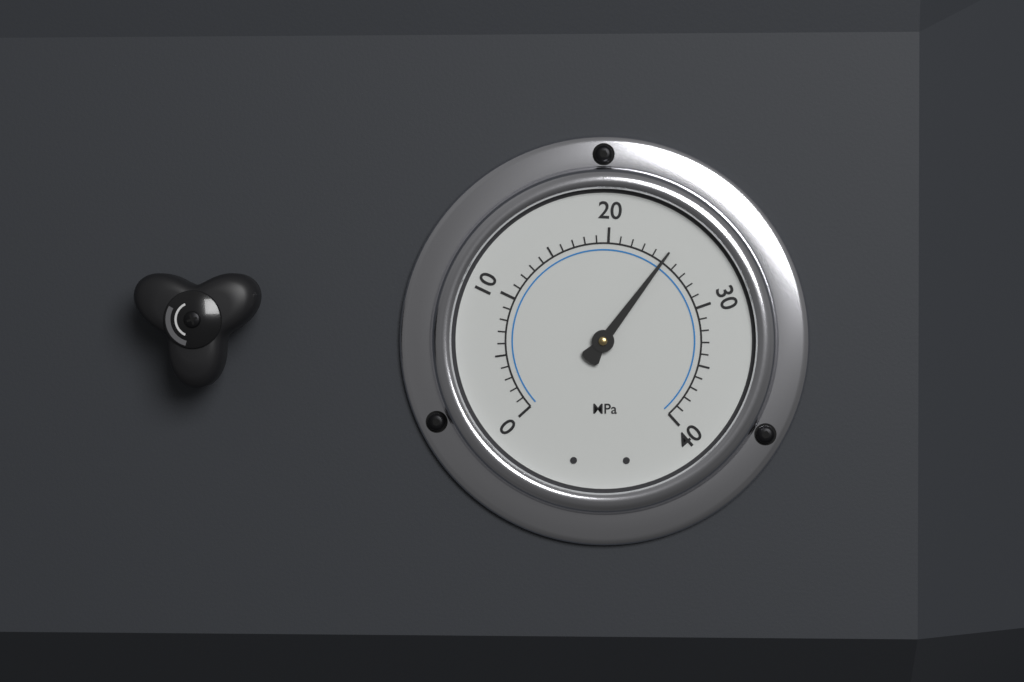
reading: 25 MPa
